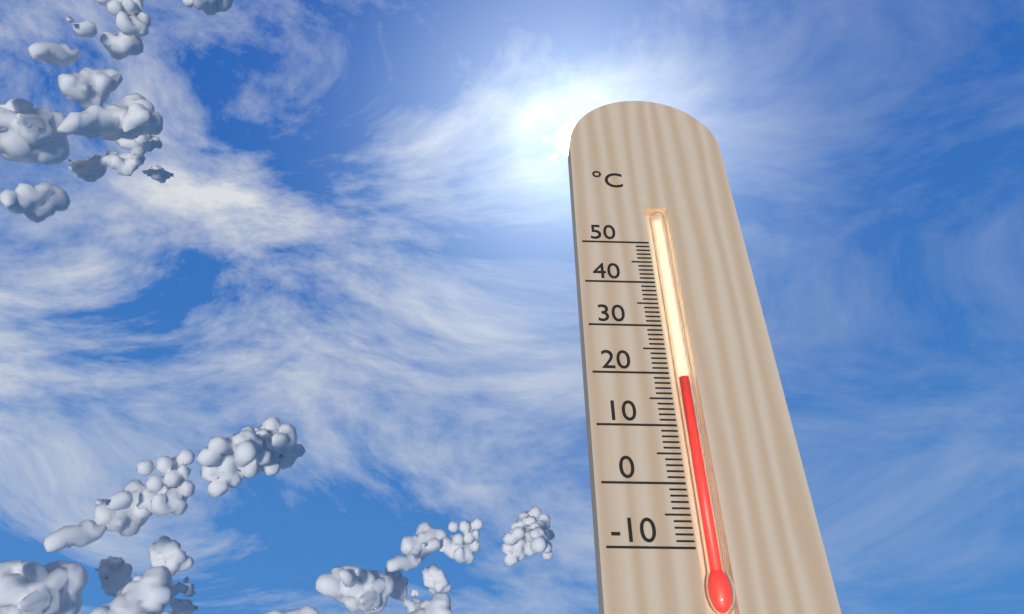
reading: 19 °C
